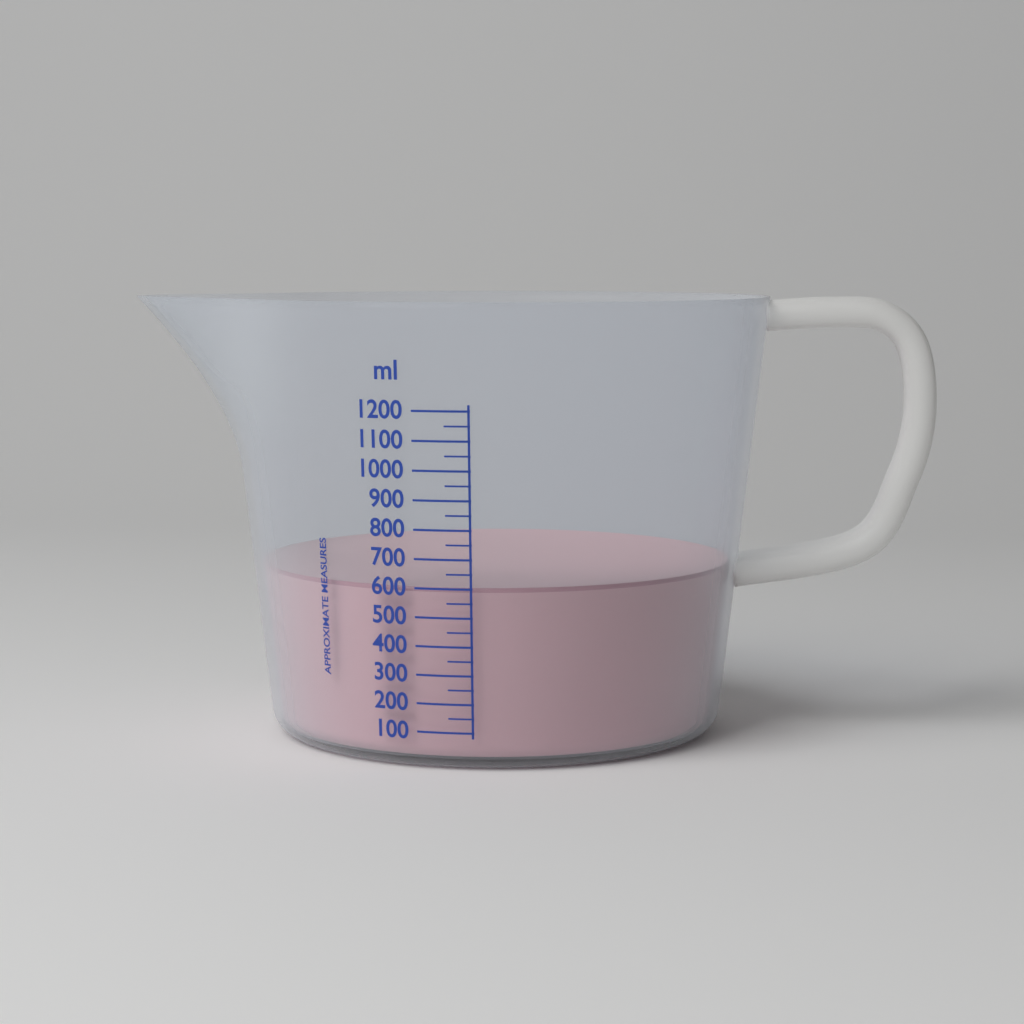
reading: 600 ml
